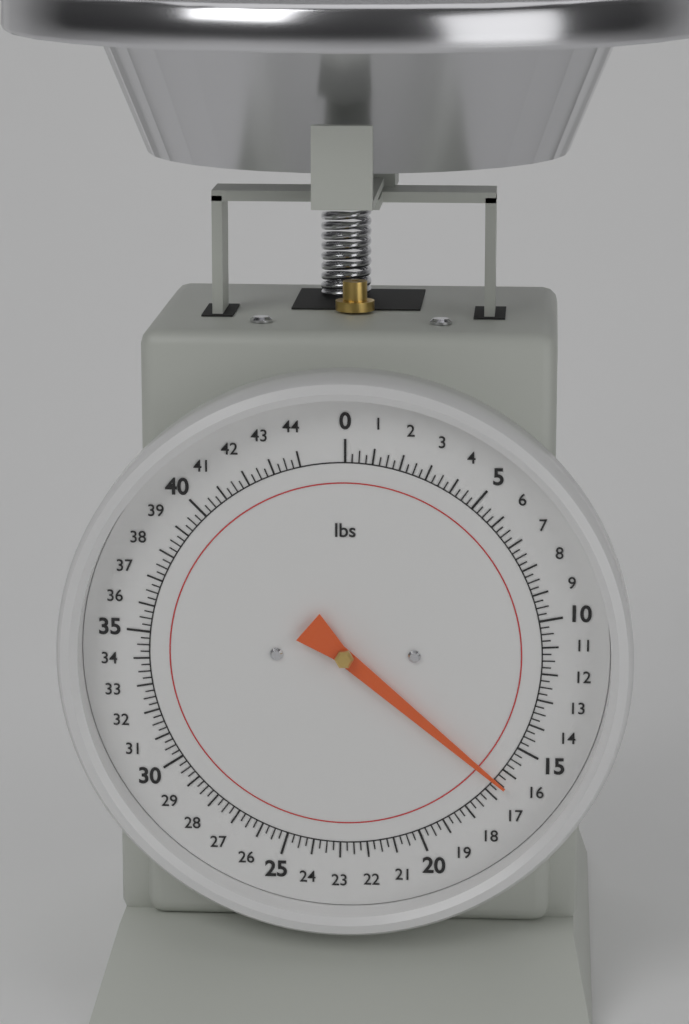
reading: 16.50 lbs
